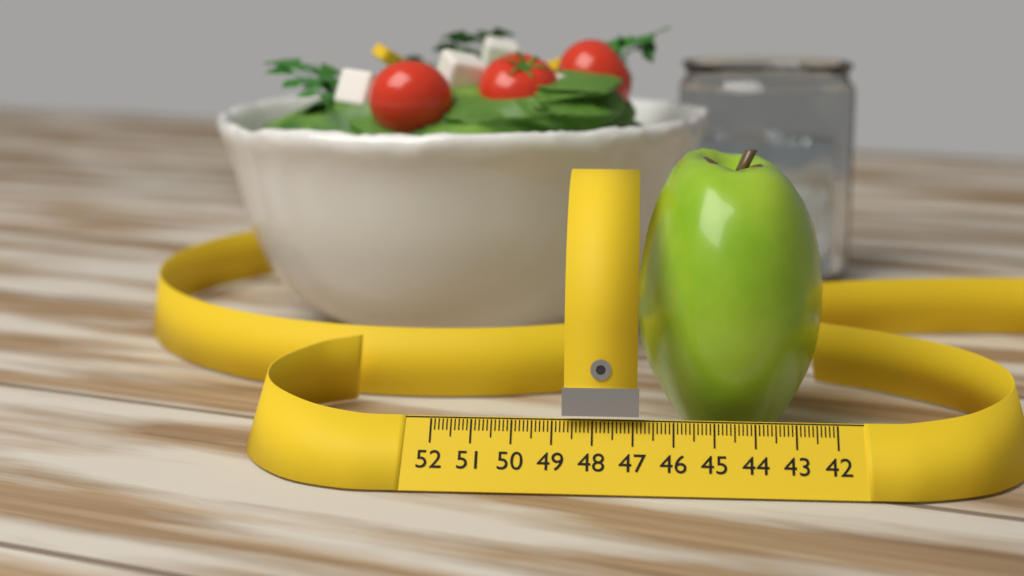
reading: 46.9 (no unit)
